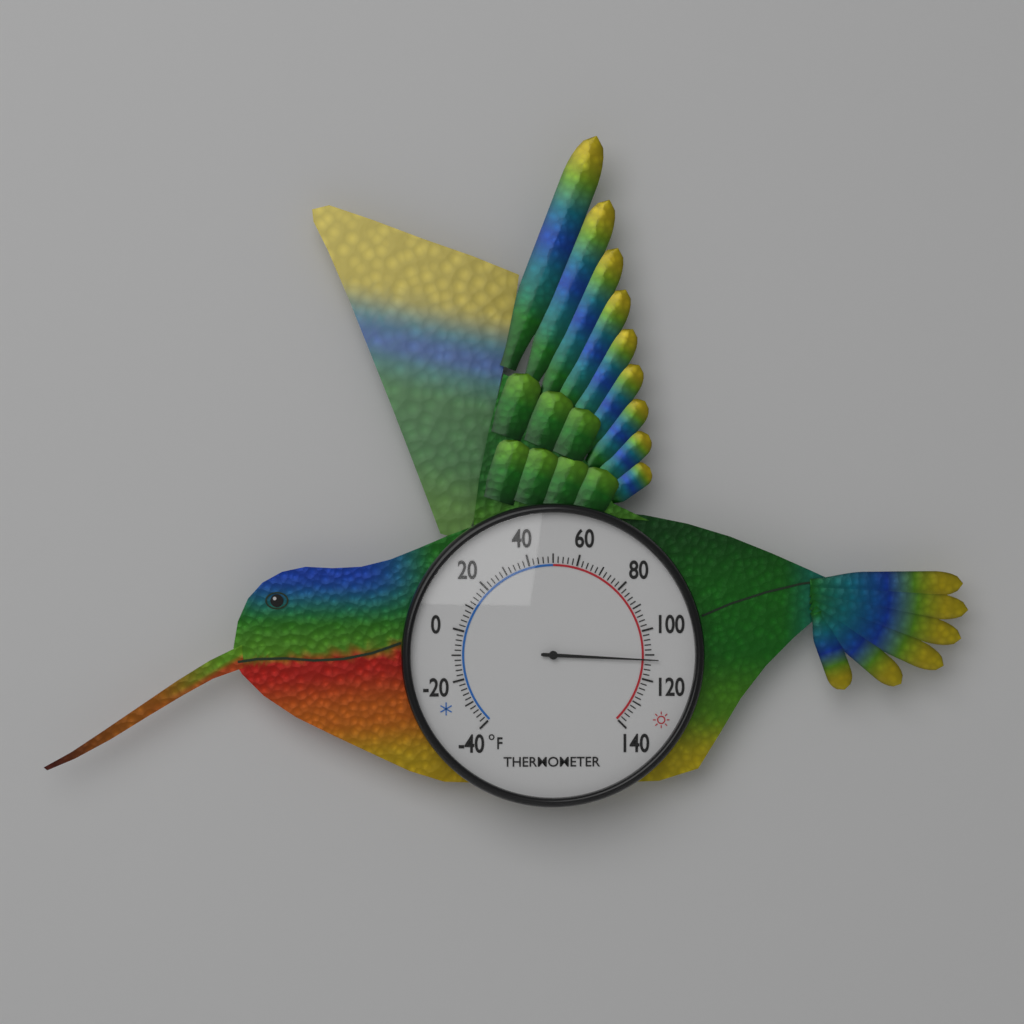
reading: 112 °F
